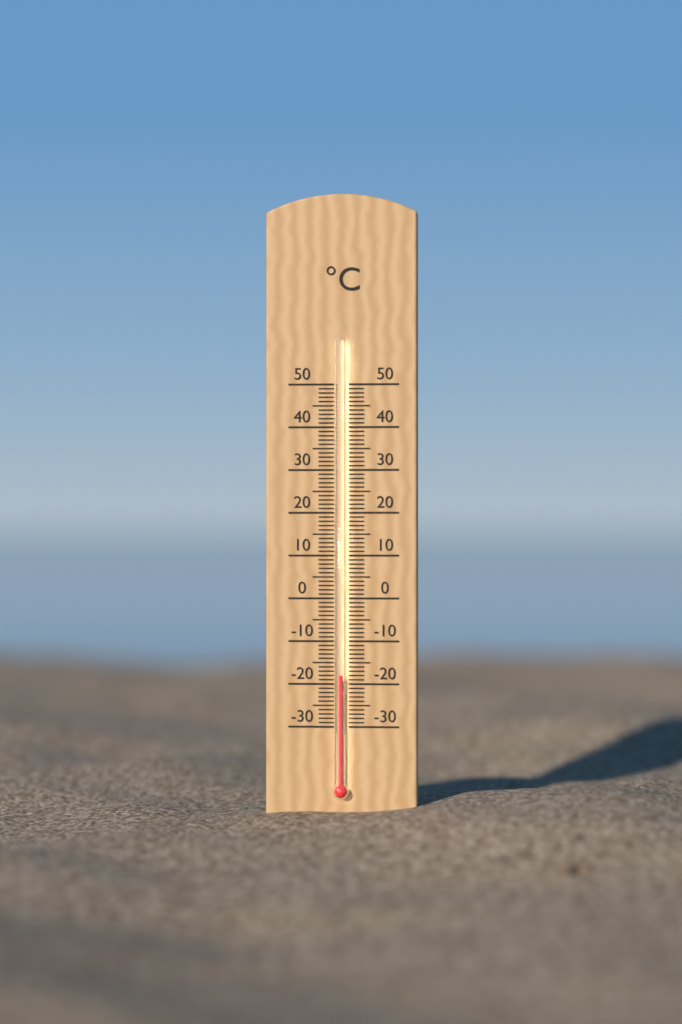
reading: -18 °C
